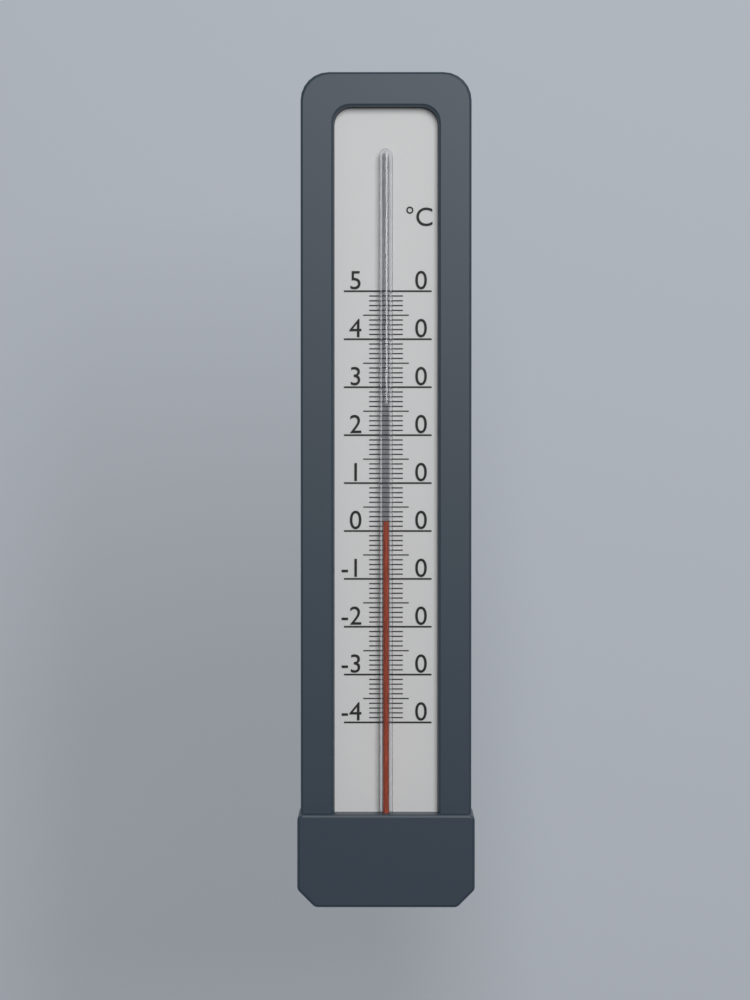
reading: 2 °C
